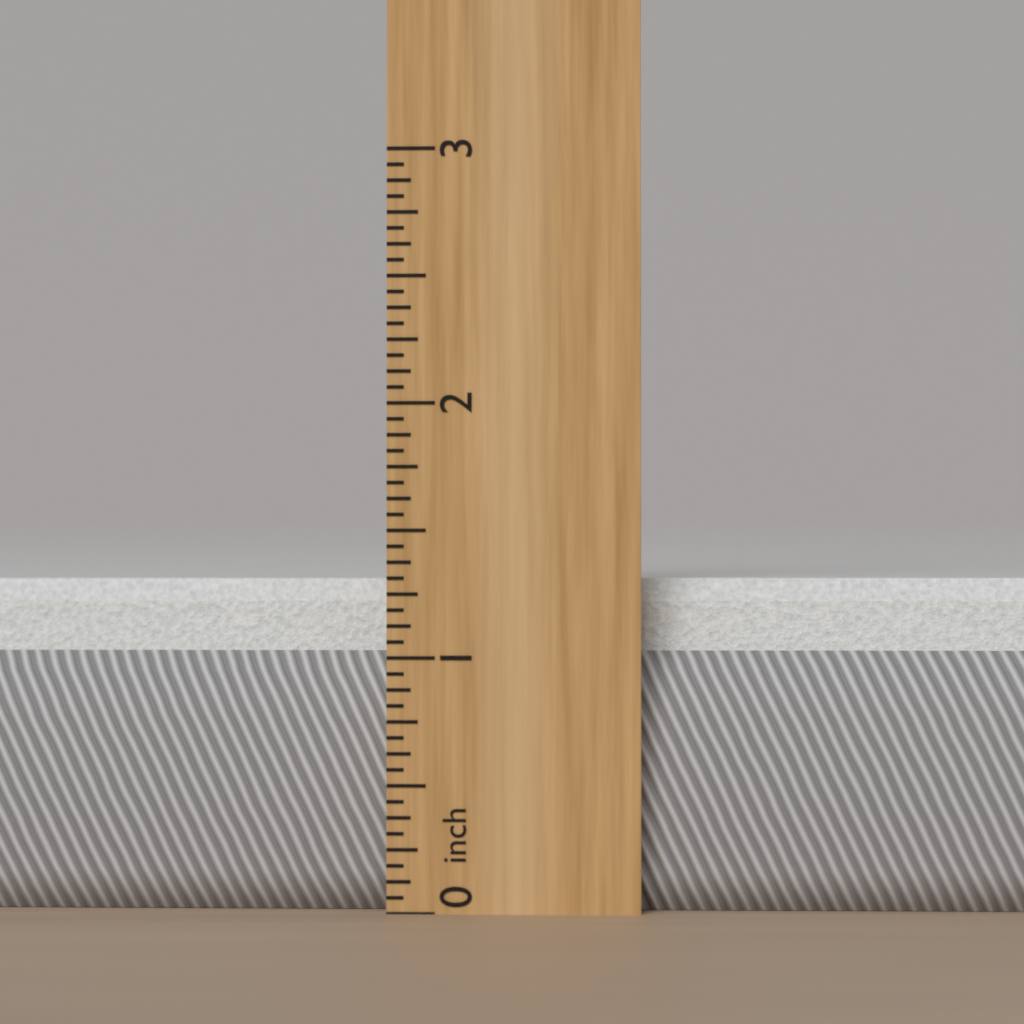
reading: 1.3125 inch
